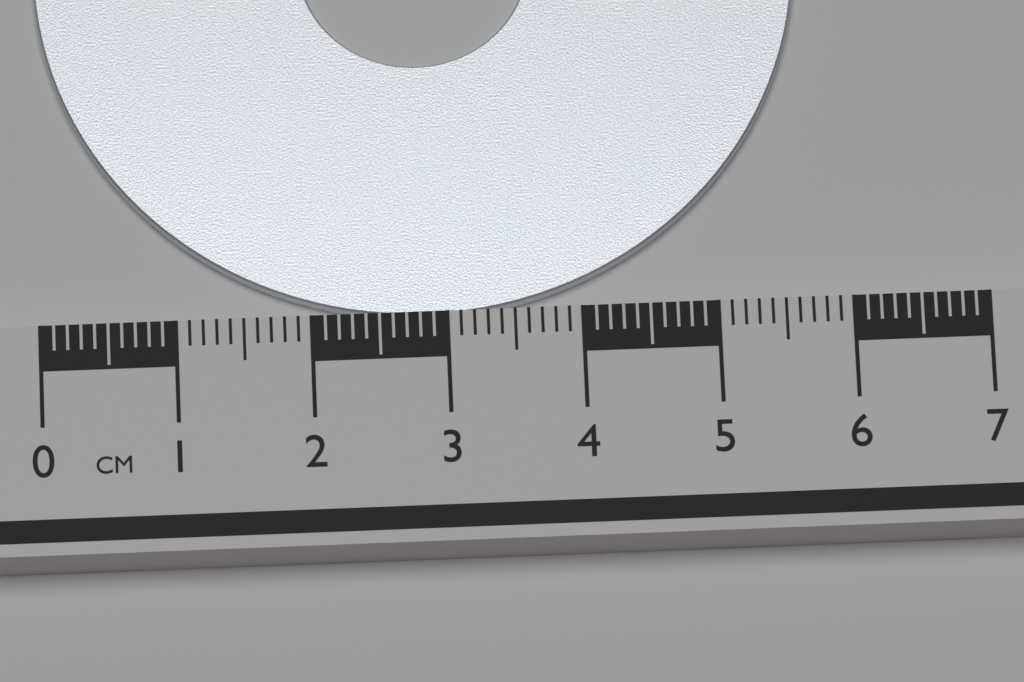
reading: 5.7 cm
